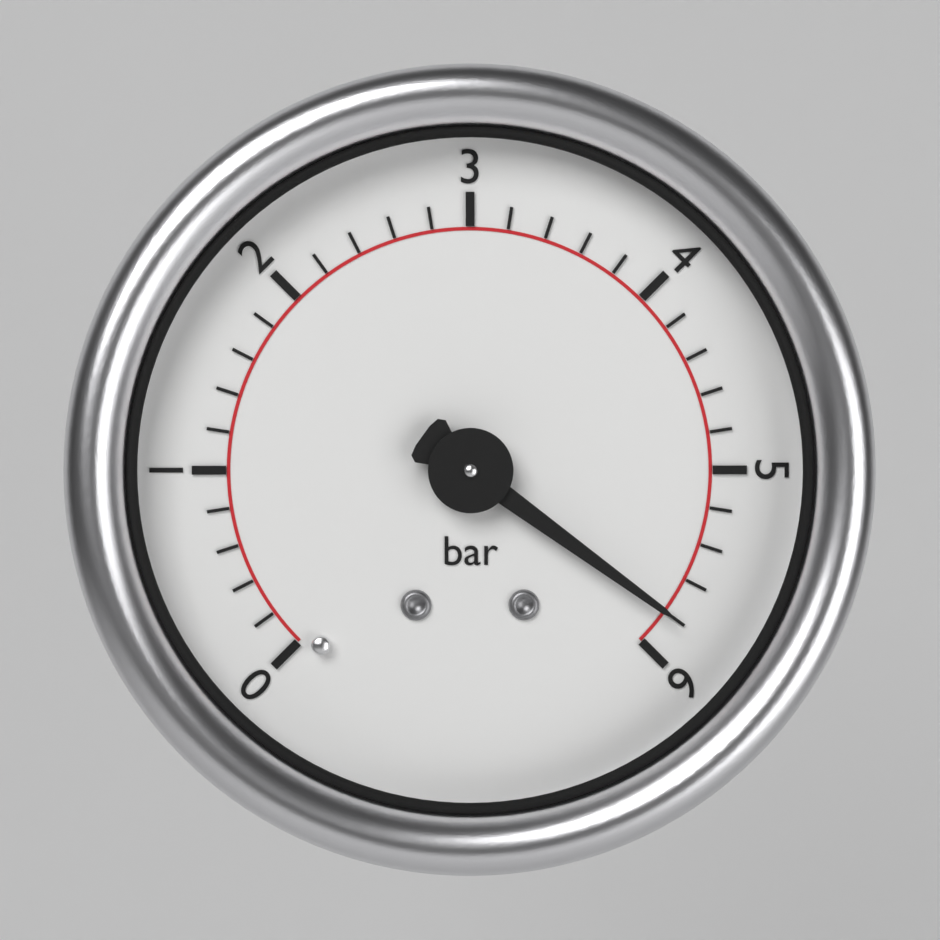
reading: 5.8 bar
